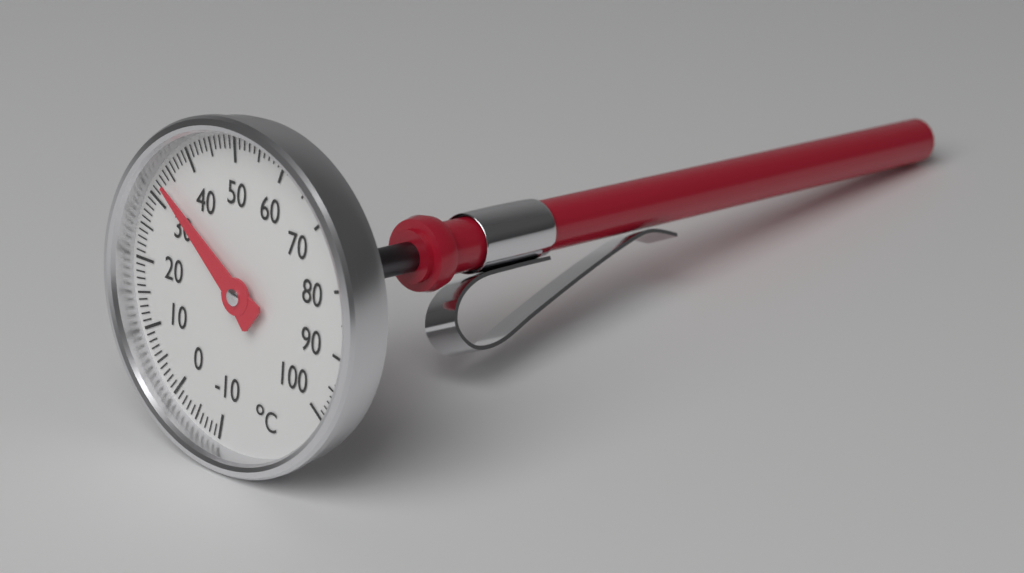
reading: 33 °C
